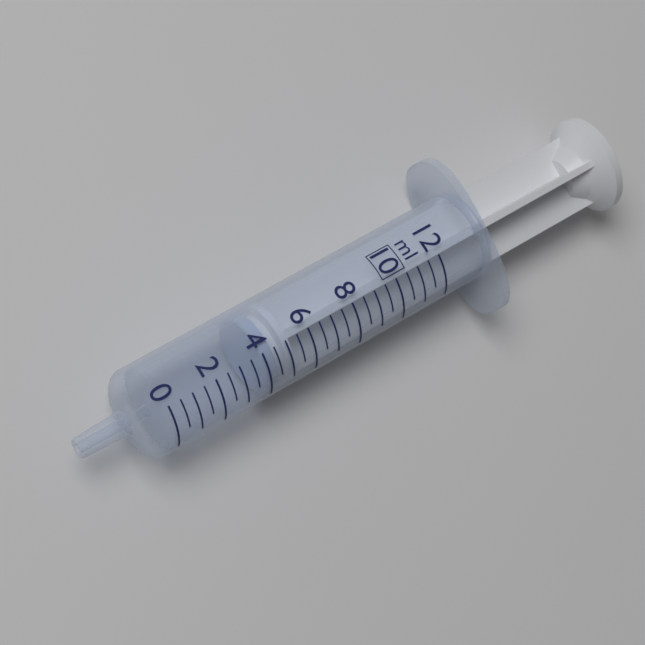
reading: 4.0 ml
